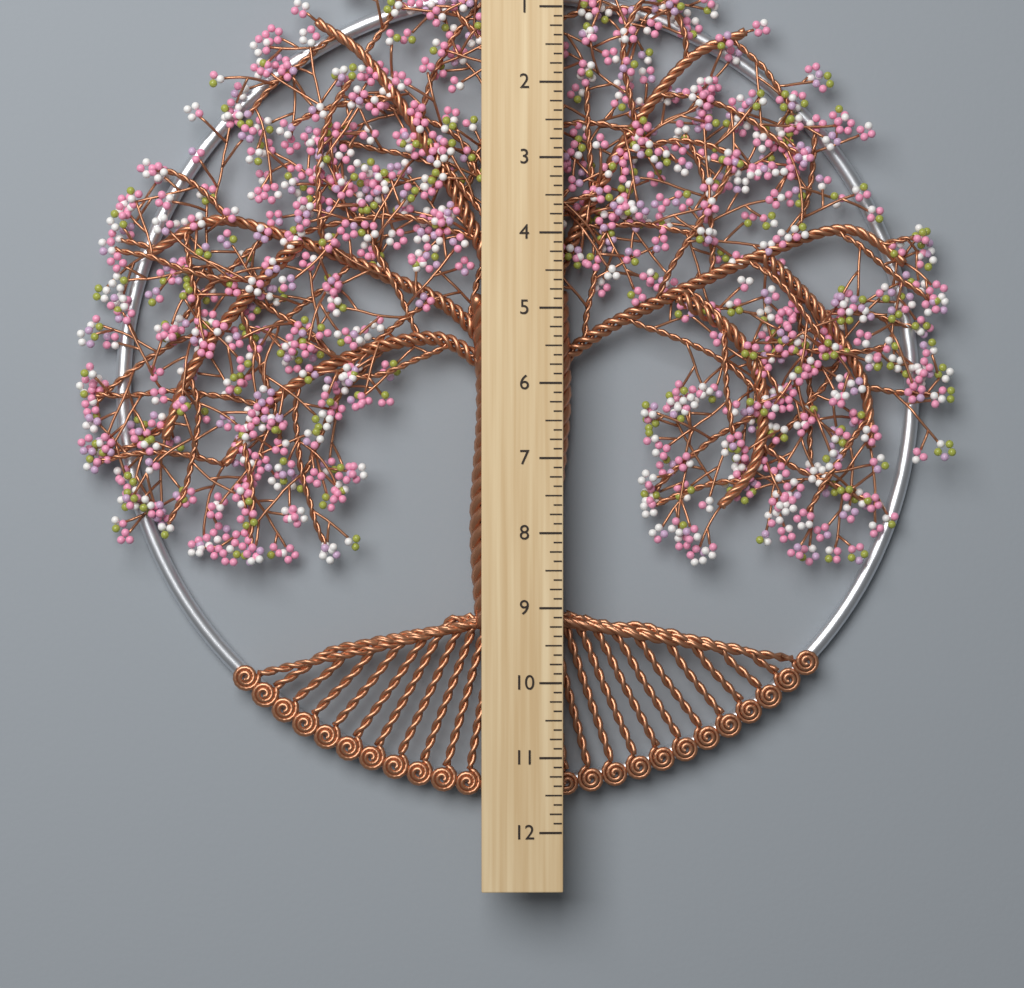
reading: 11.625 (no unit)
